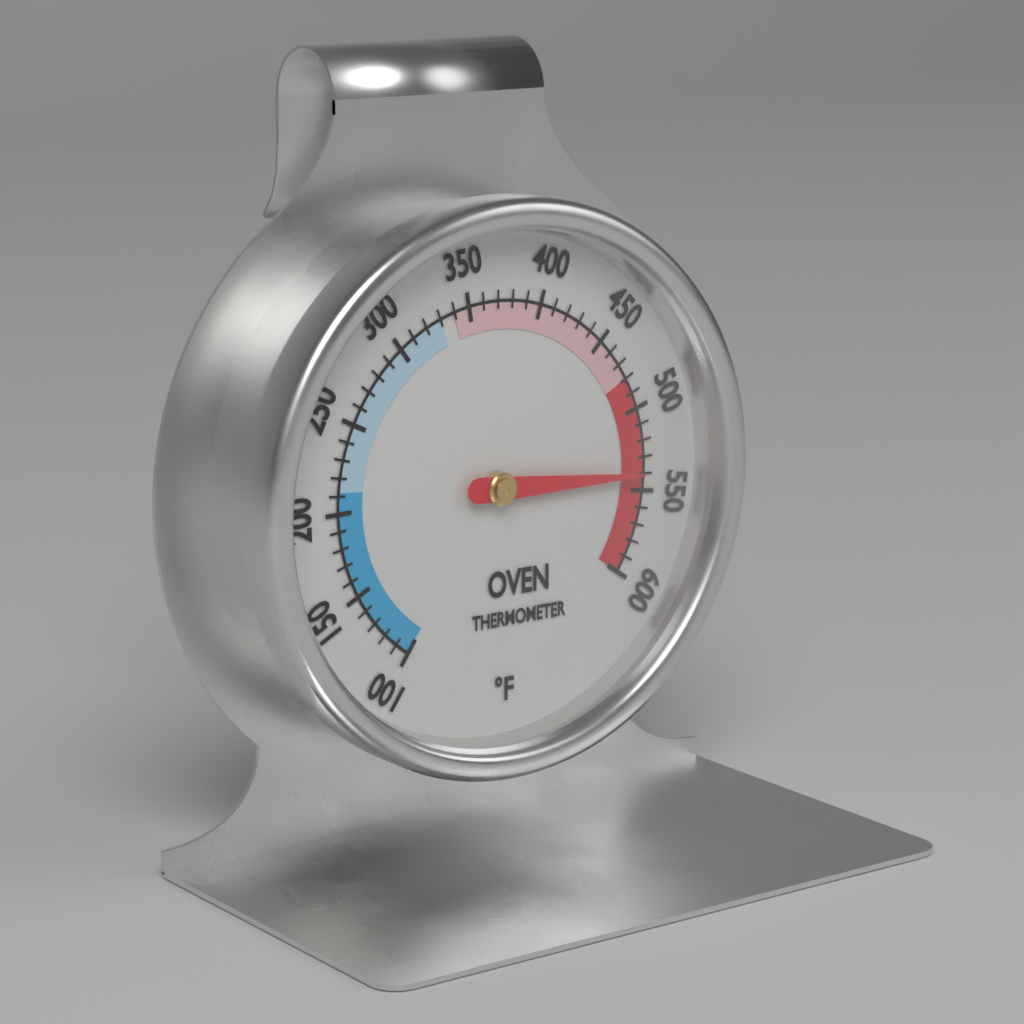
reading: 540 °F
